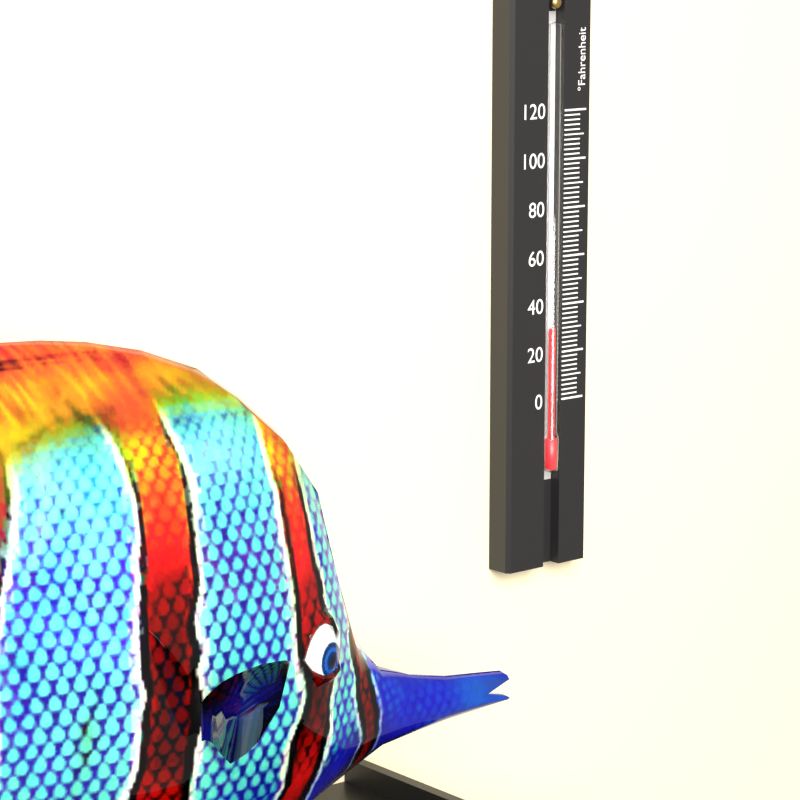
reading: 30 °F
